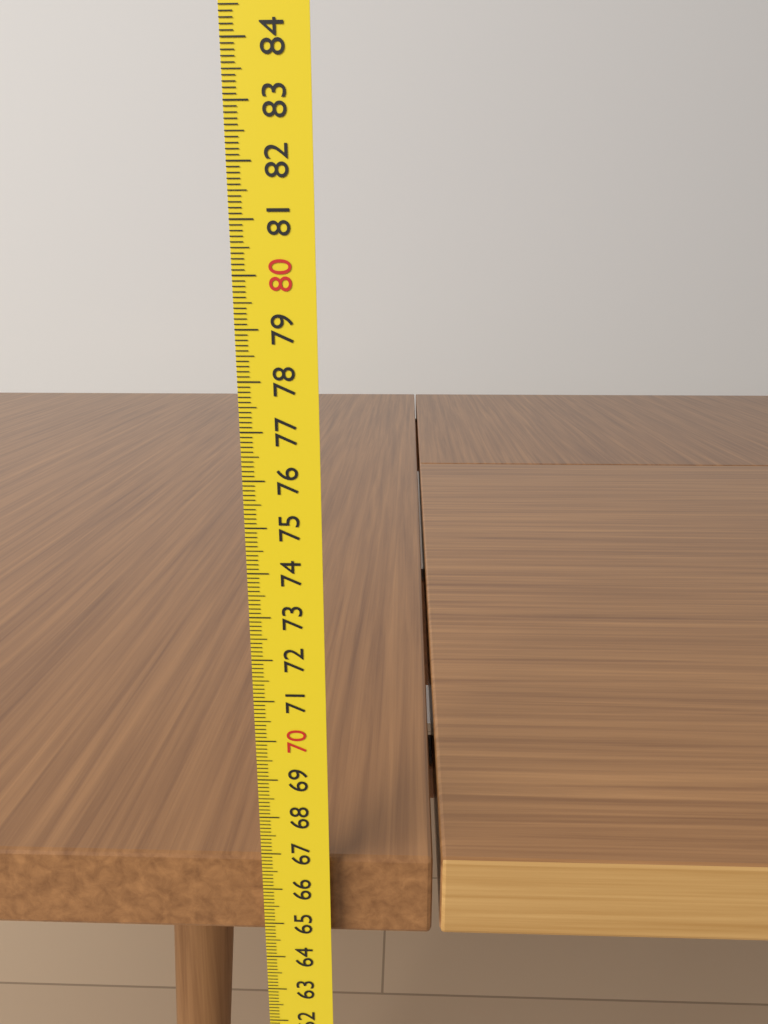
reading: 66.6 cm
